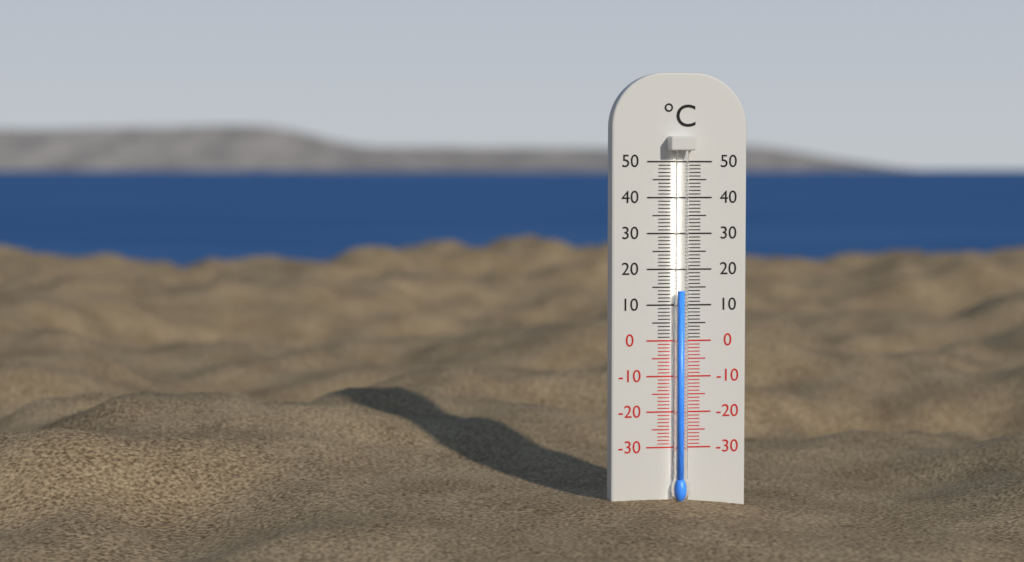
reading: 14 °C
